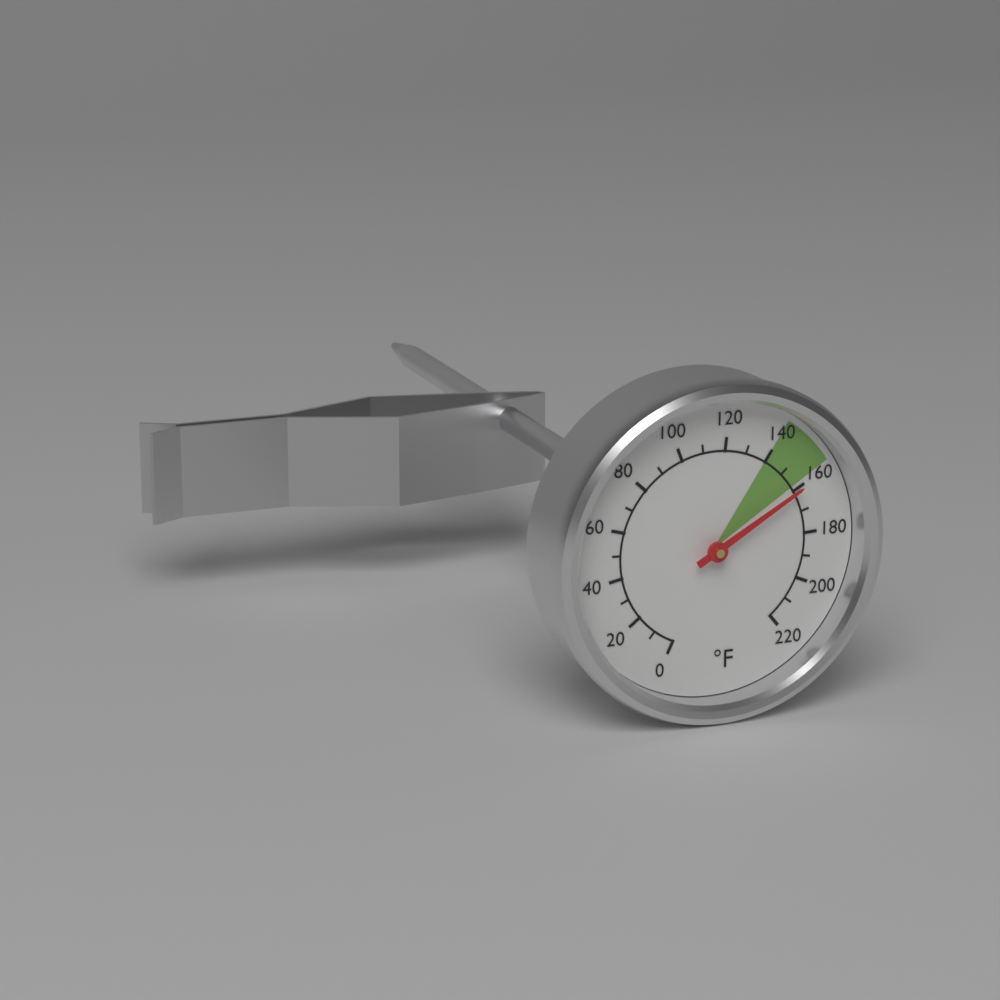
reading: 160 °F
